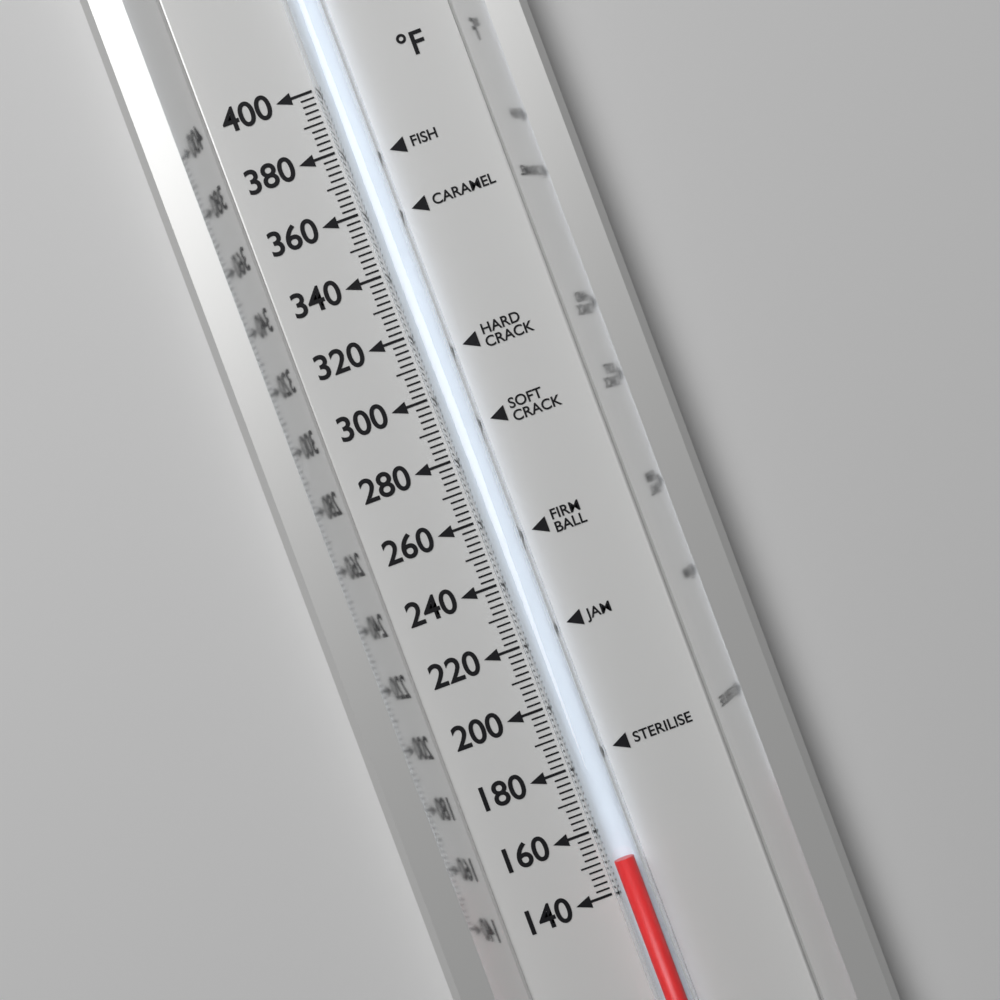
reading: 150 °F
